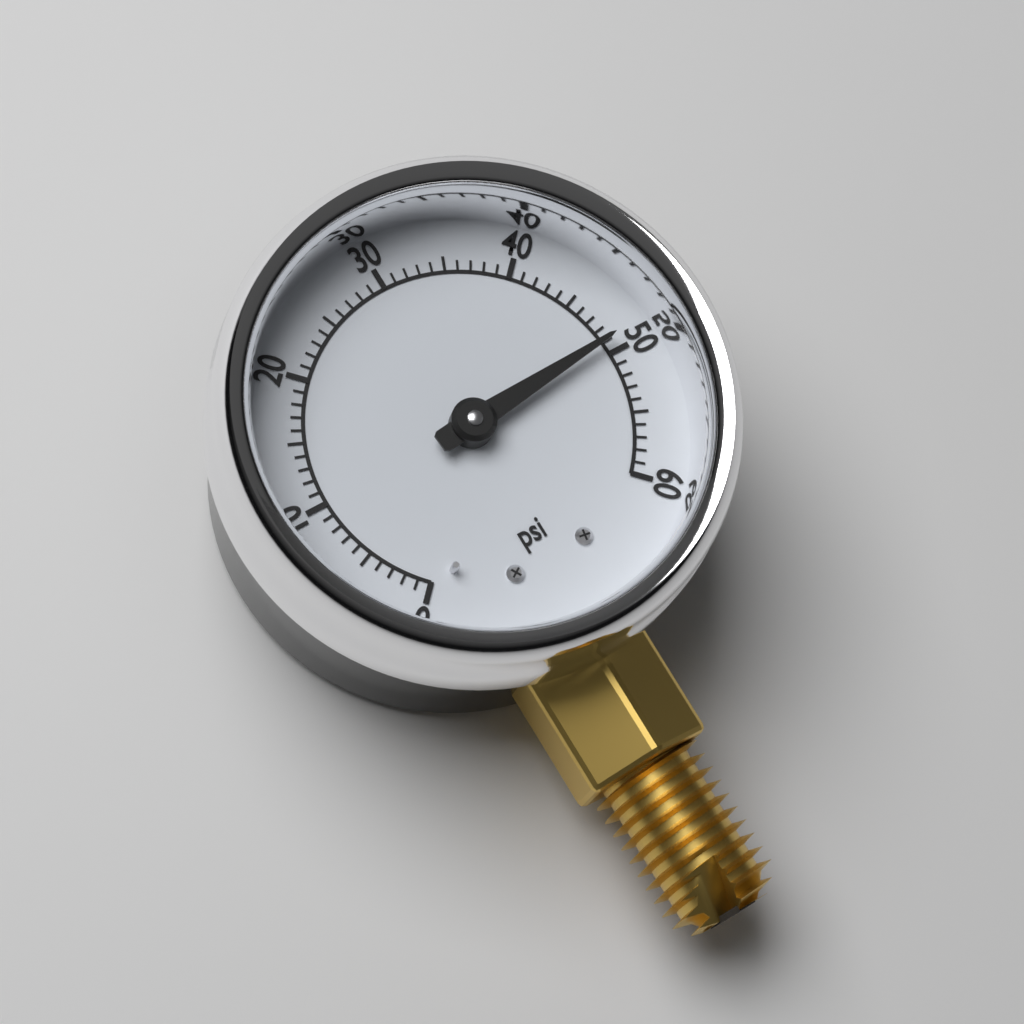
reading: 49 psi
